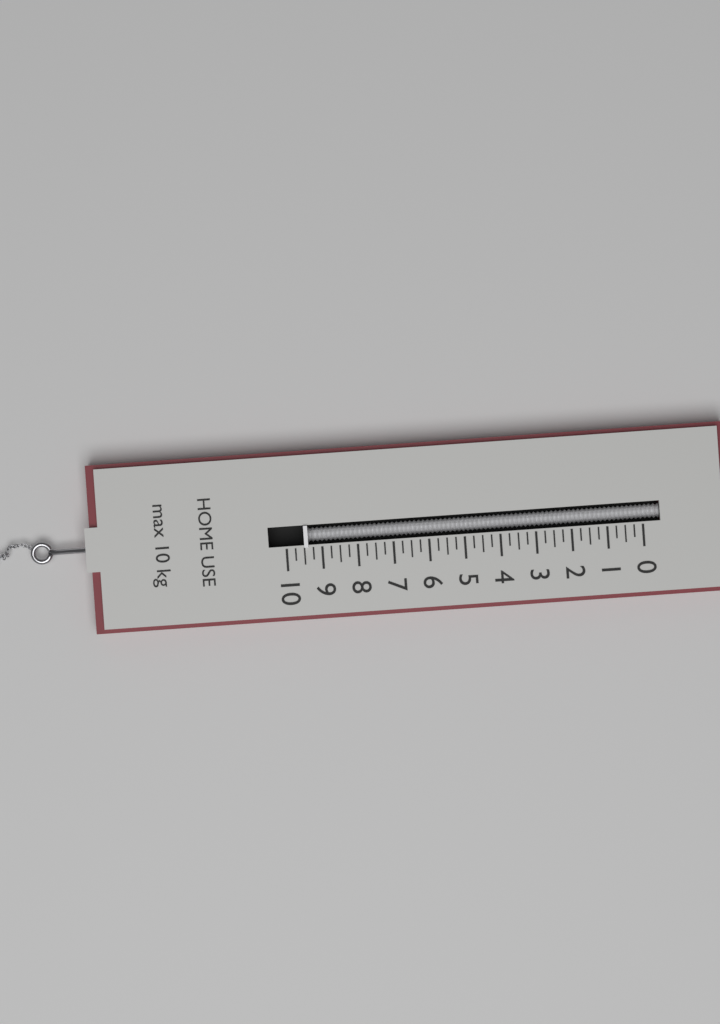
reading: 9.50 kg
